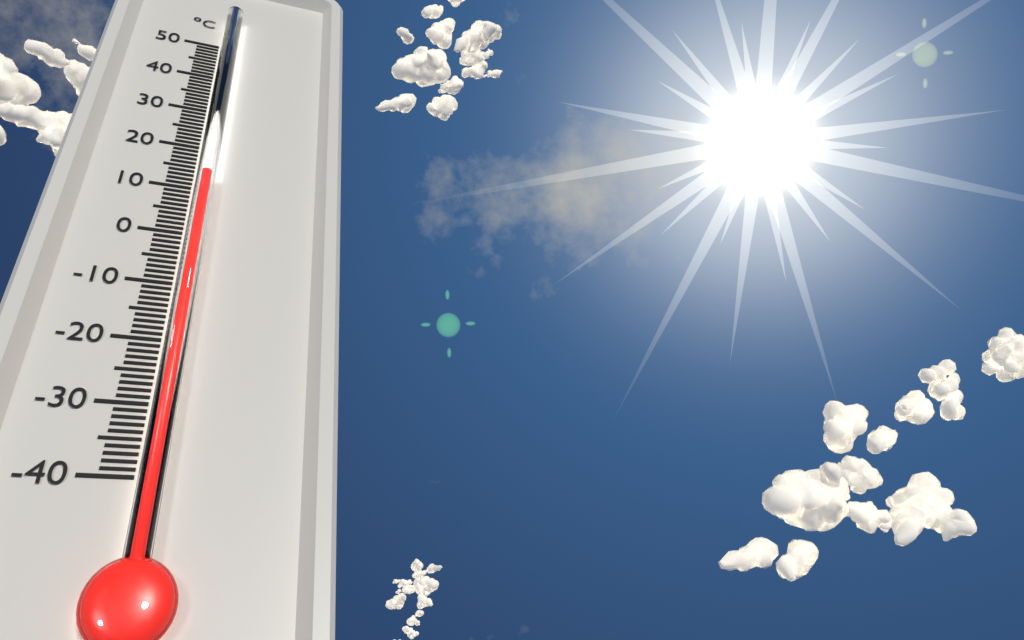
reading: 12 °C
